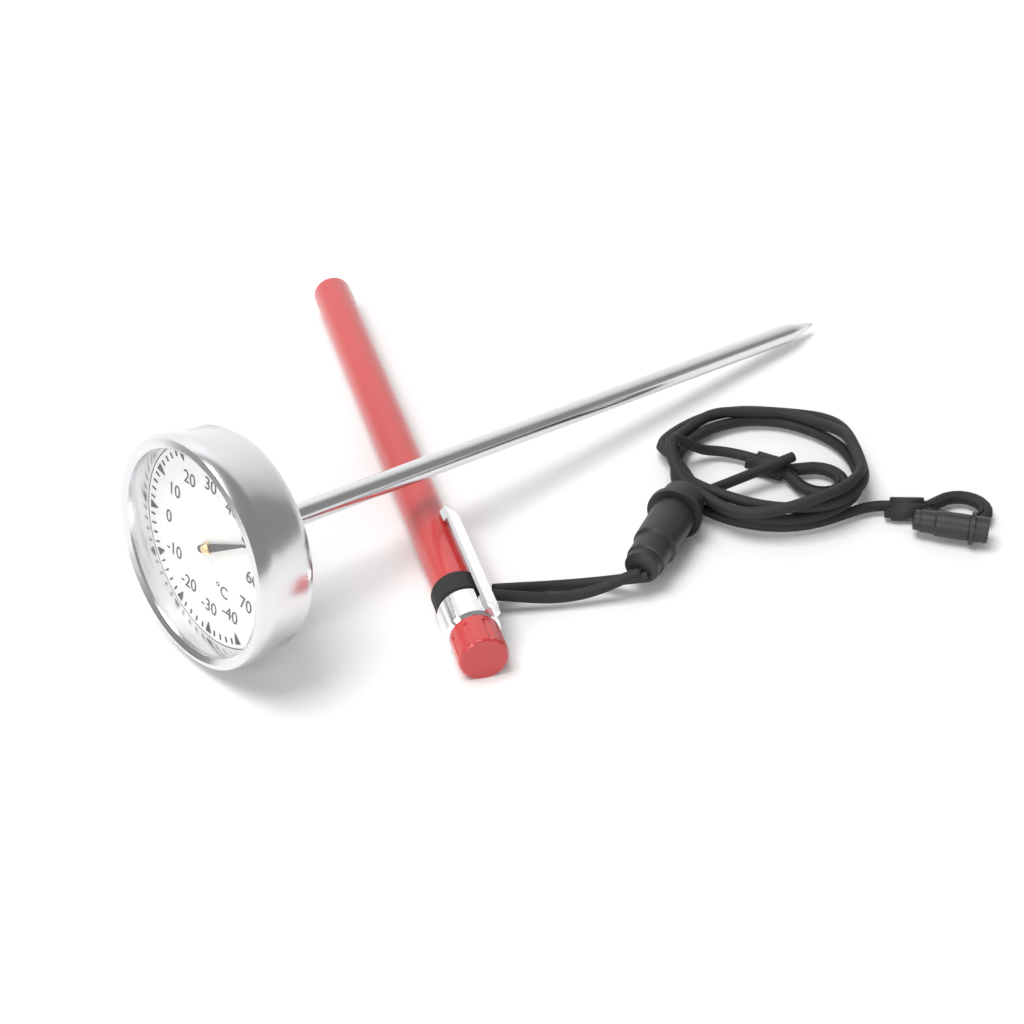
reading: 50 °C
